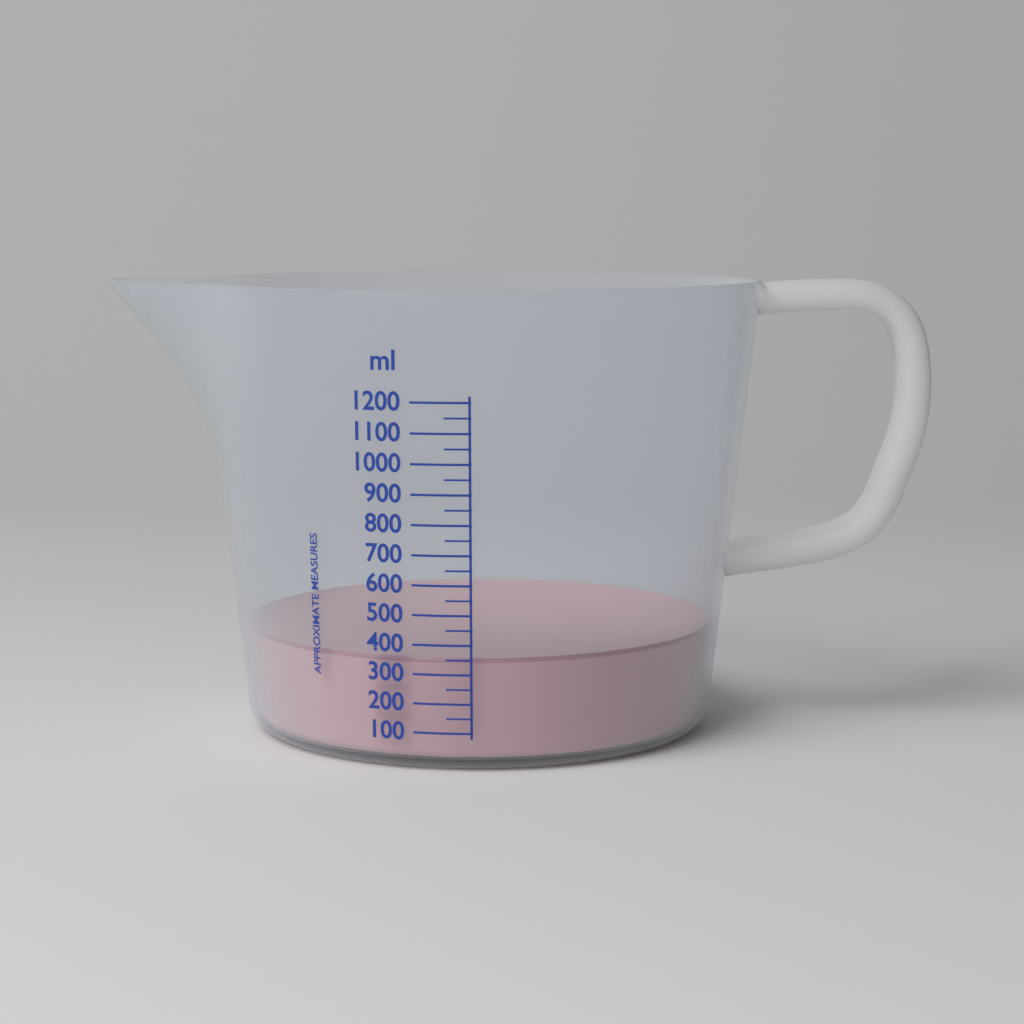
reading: 350 ml
